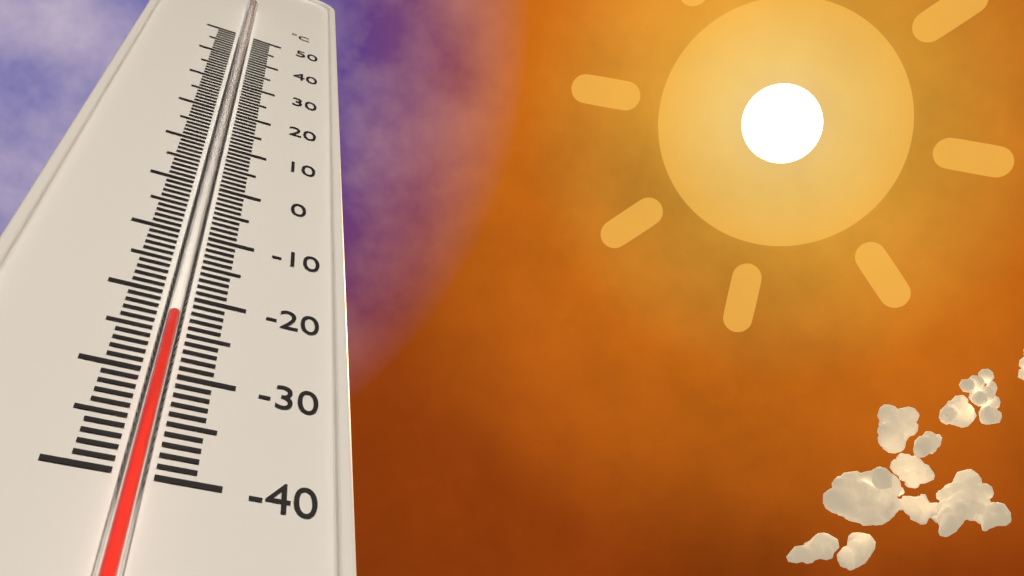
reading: -24 °C
